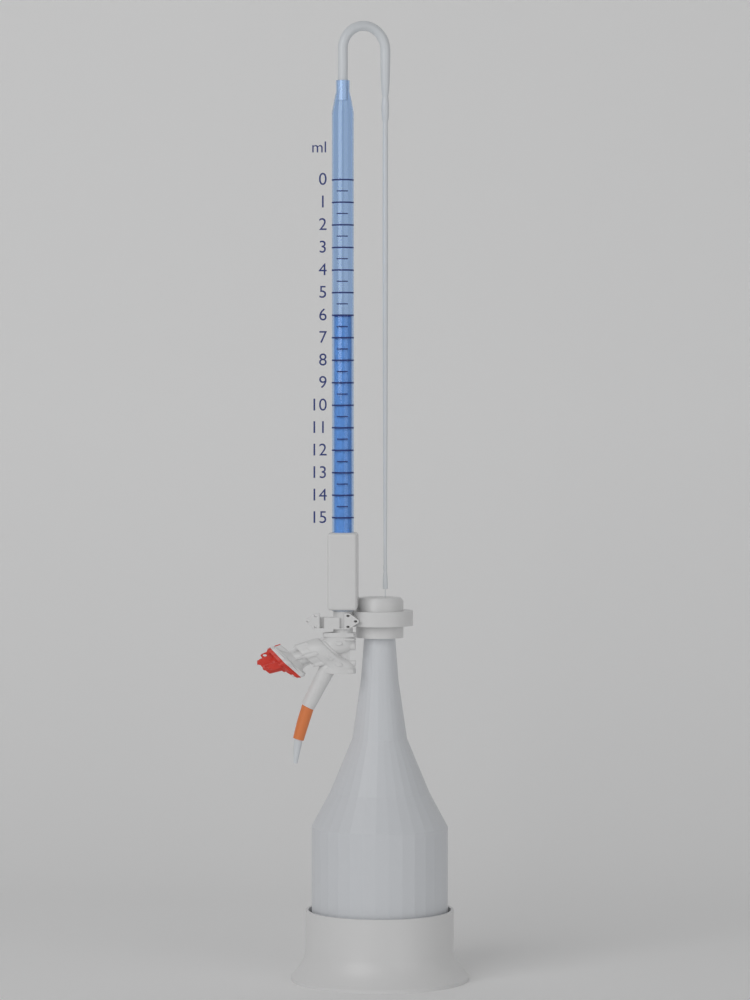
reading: 6.0 ml
